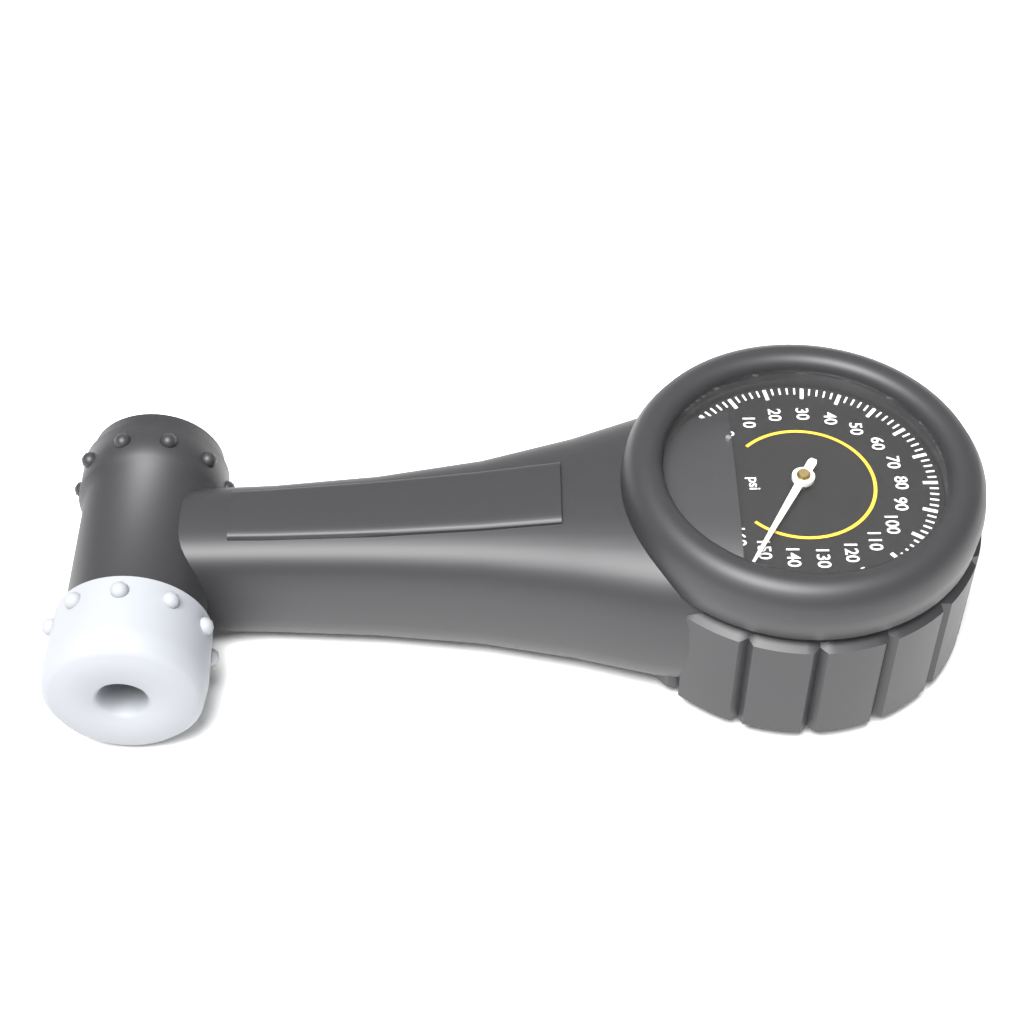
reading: 150 psi
